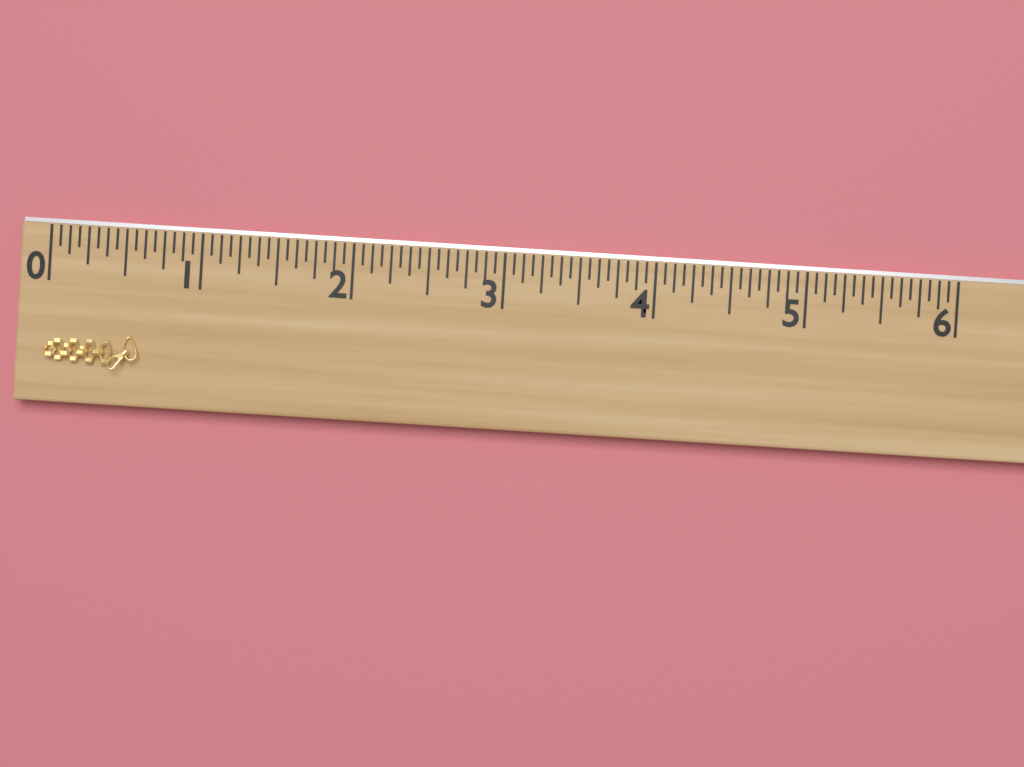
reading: 0.6250 (no unit)
